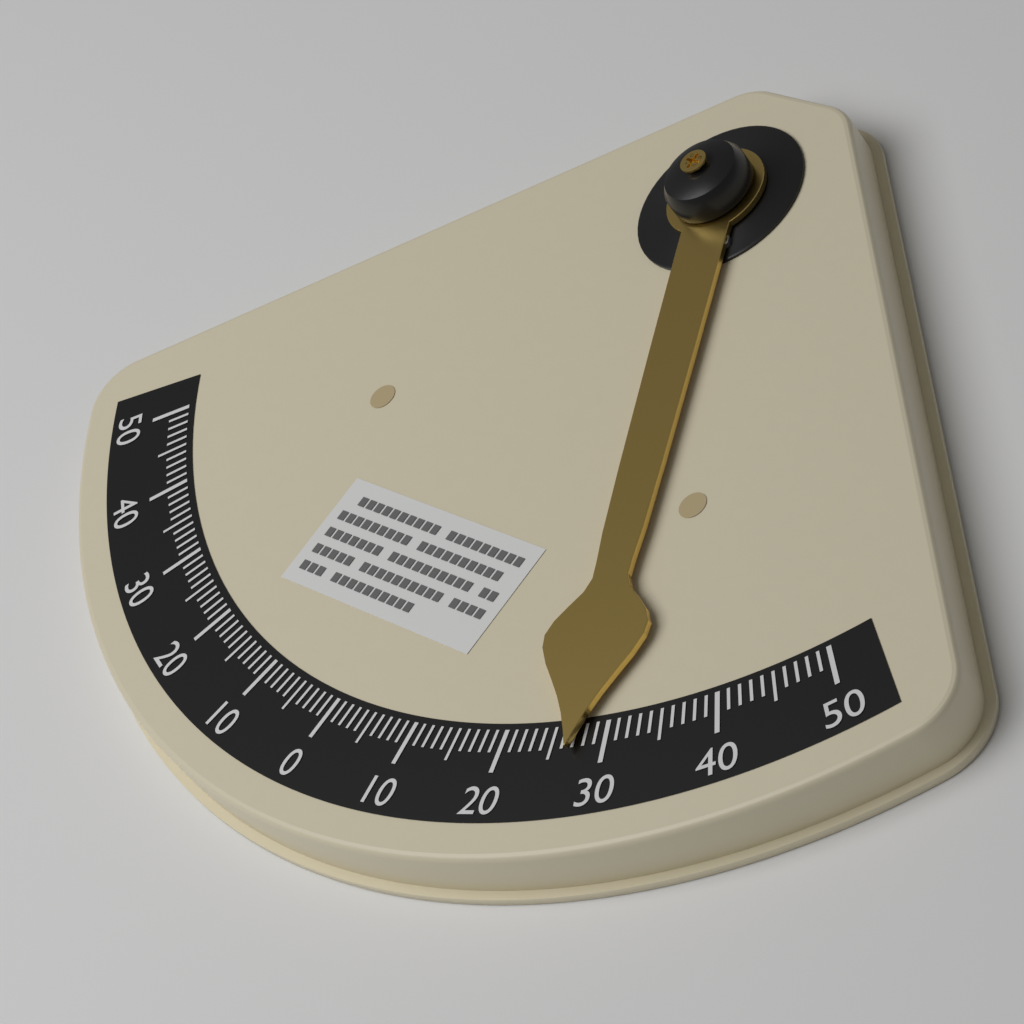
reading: 27 °
